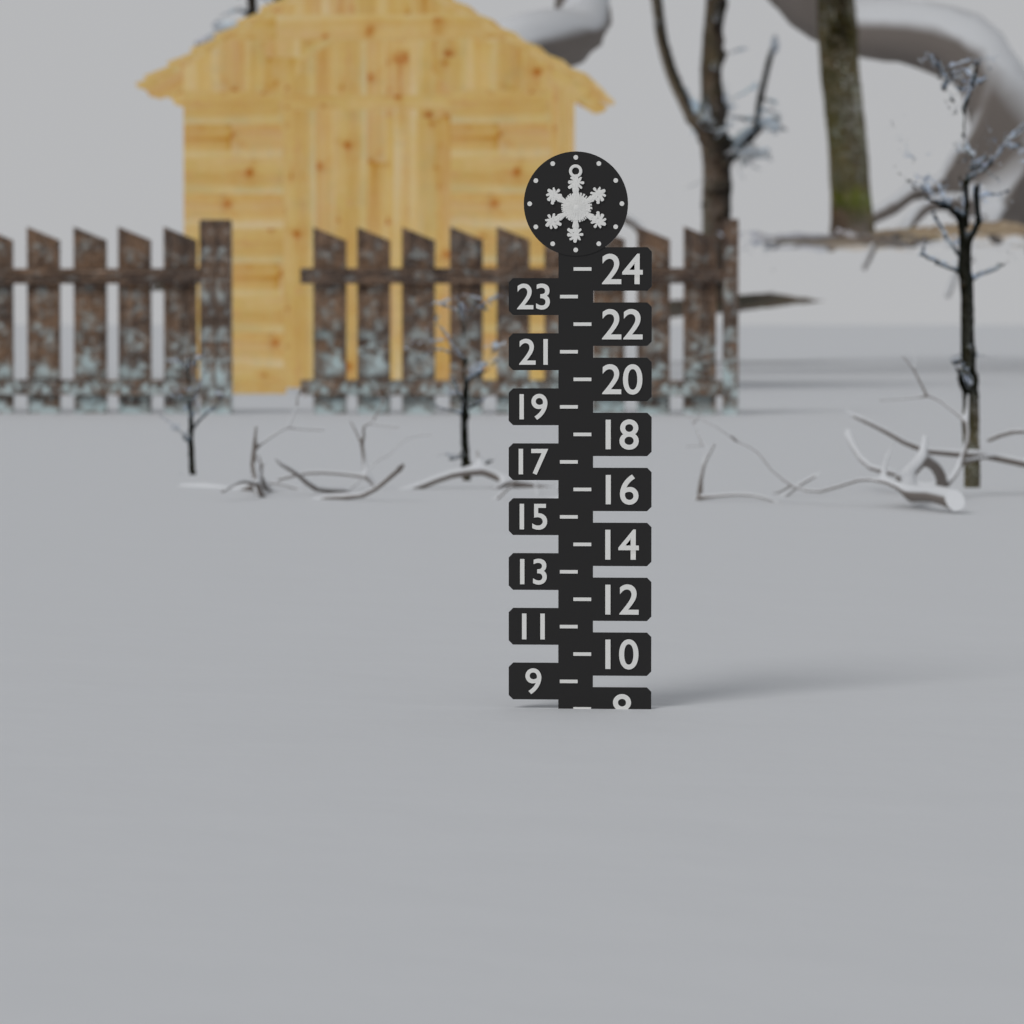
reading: 8 (no unit)
